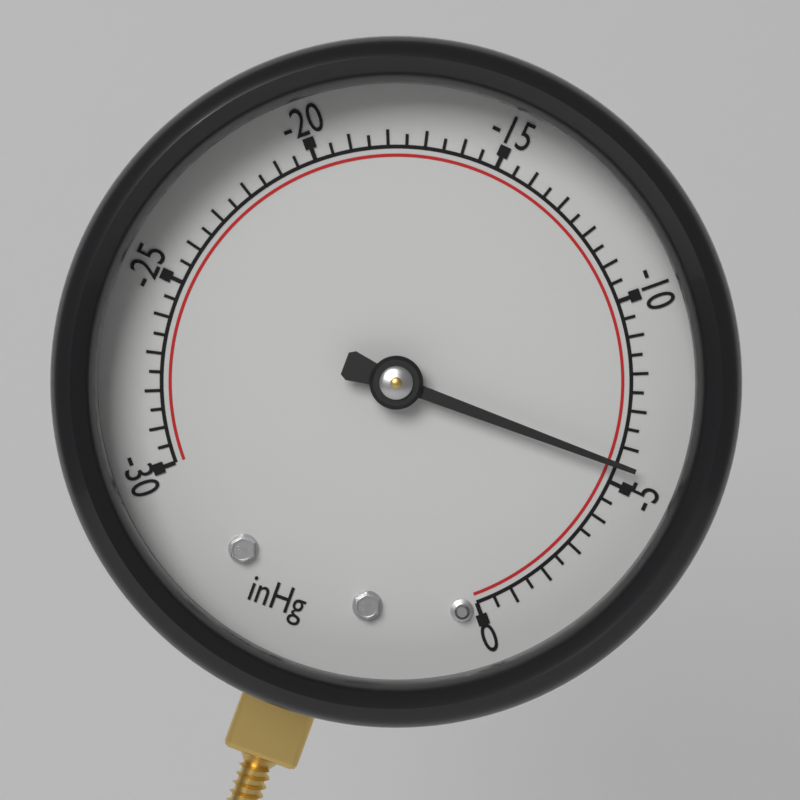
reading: -5.5 inHg
